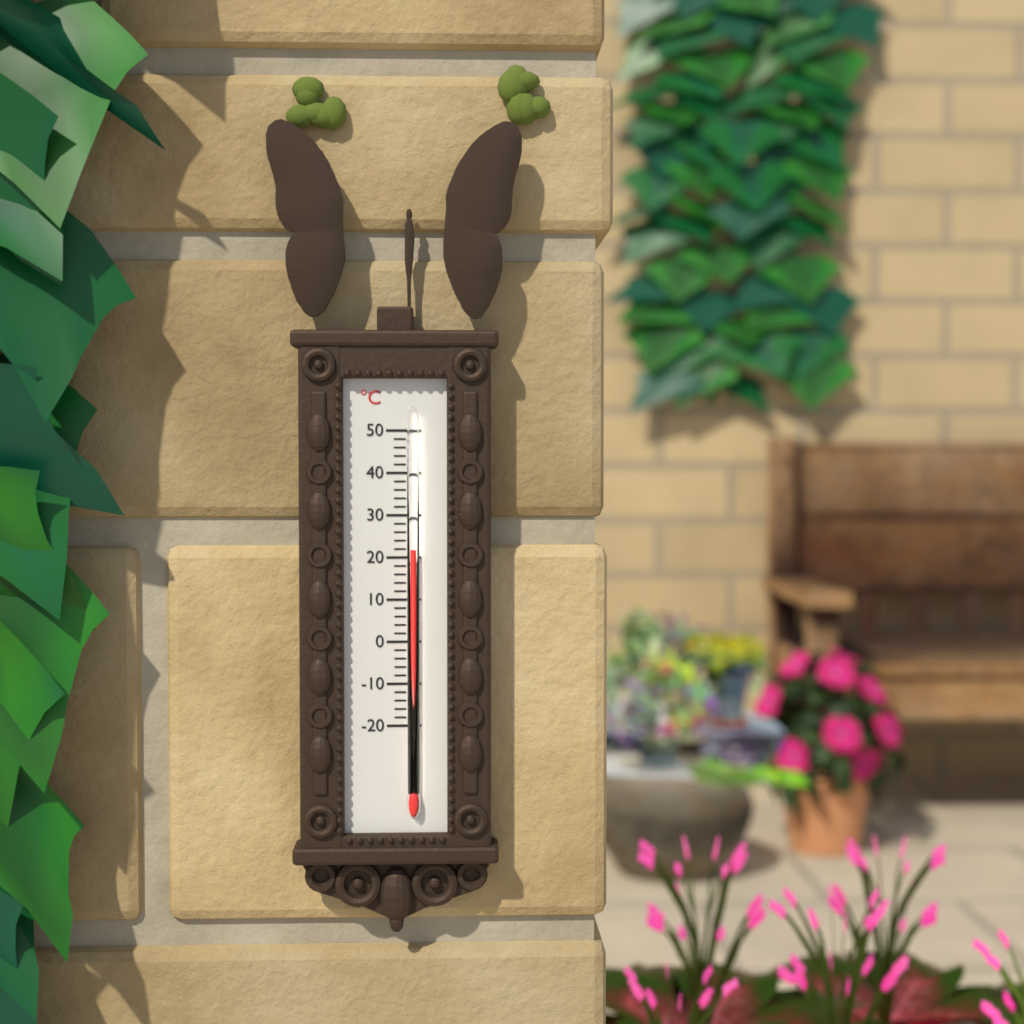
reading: 22 °C
